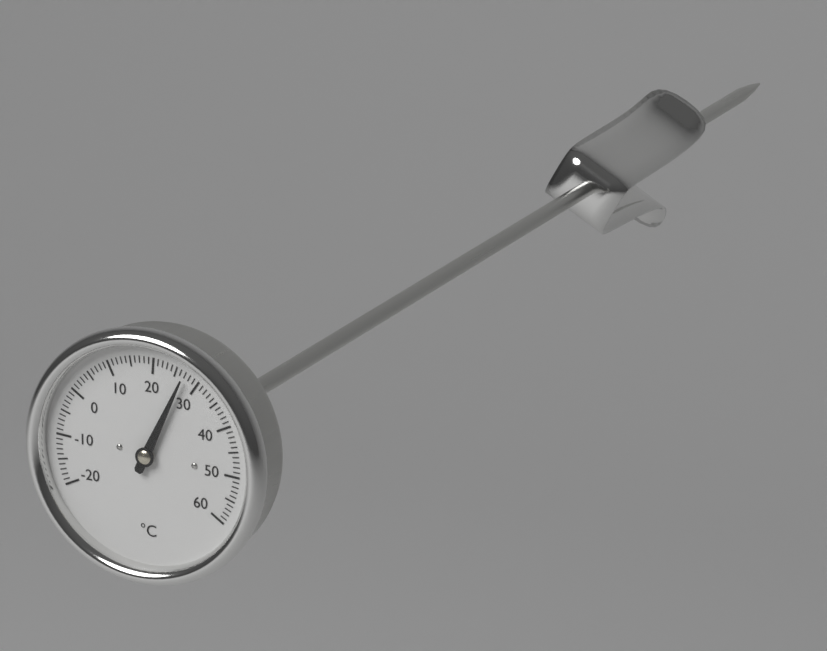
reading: 27 °C
